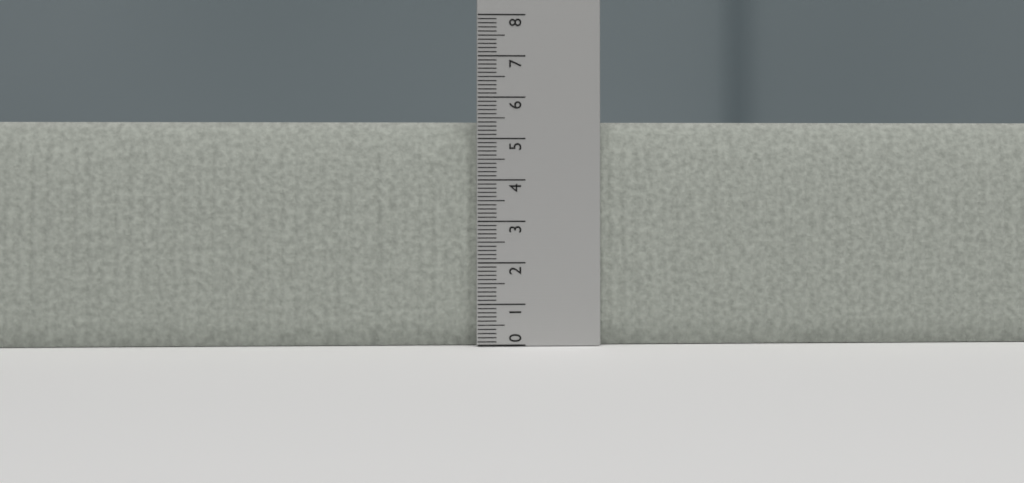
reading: 5.4 (no unit)
